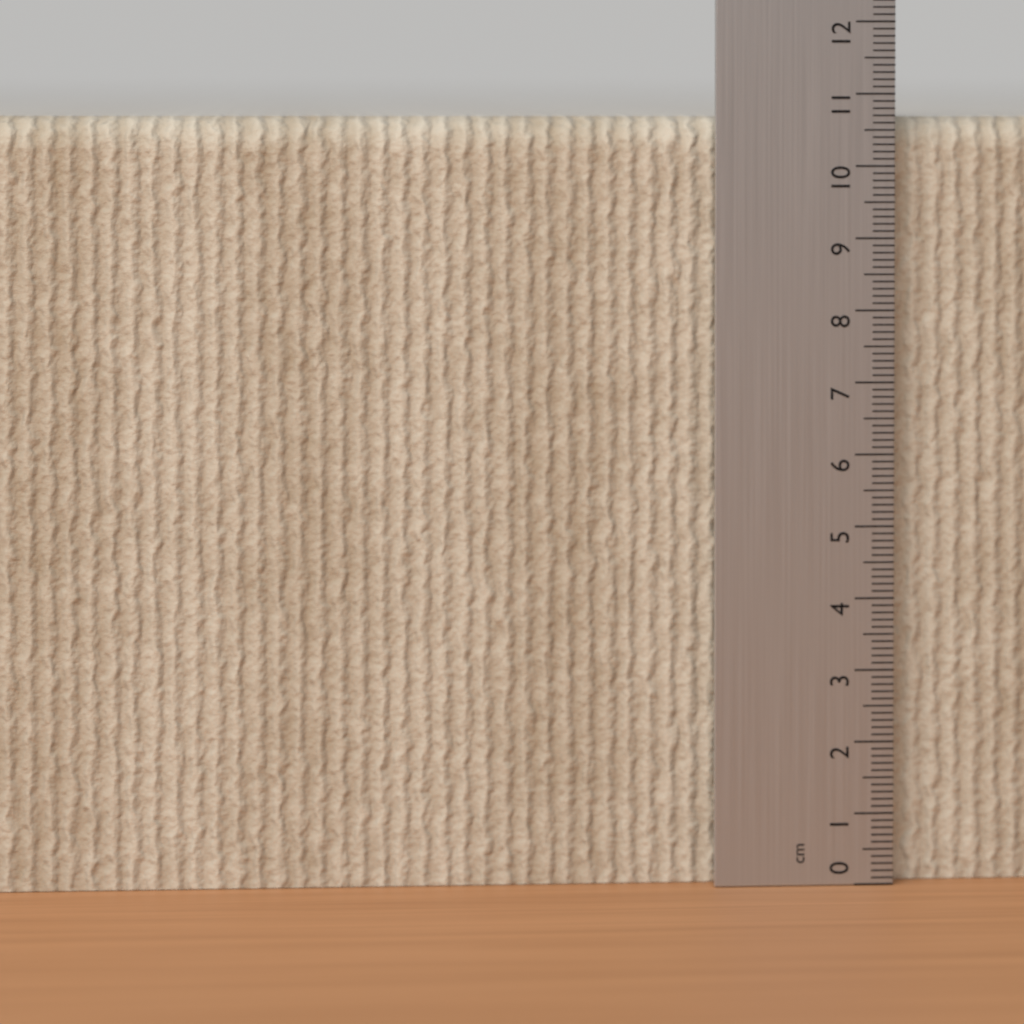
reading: 10.7 cm
